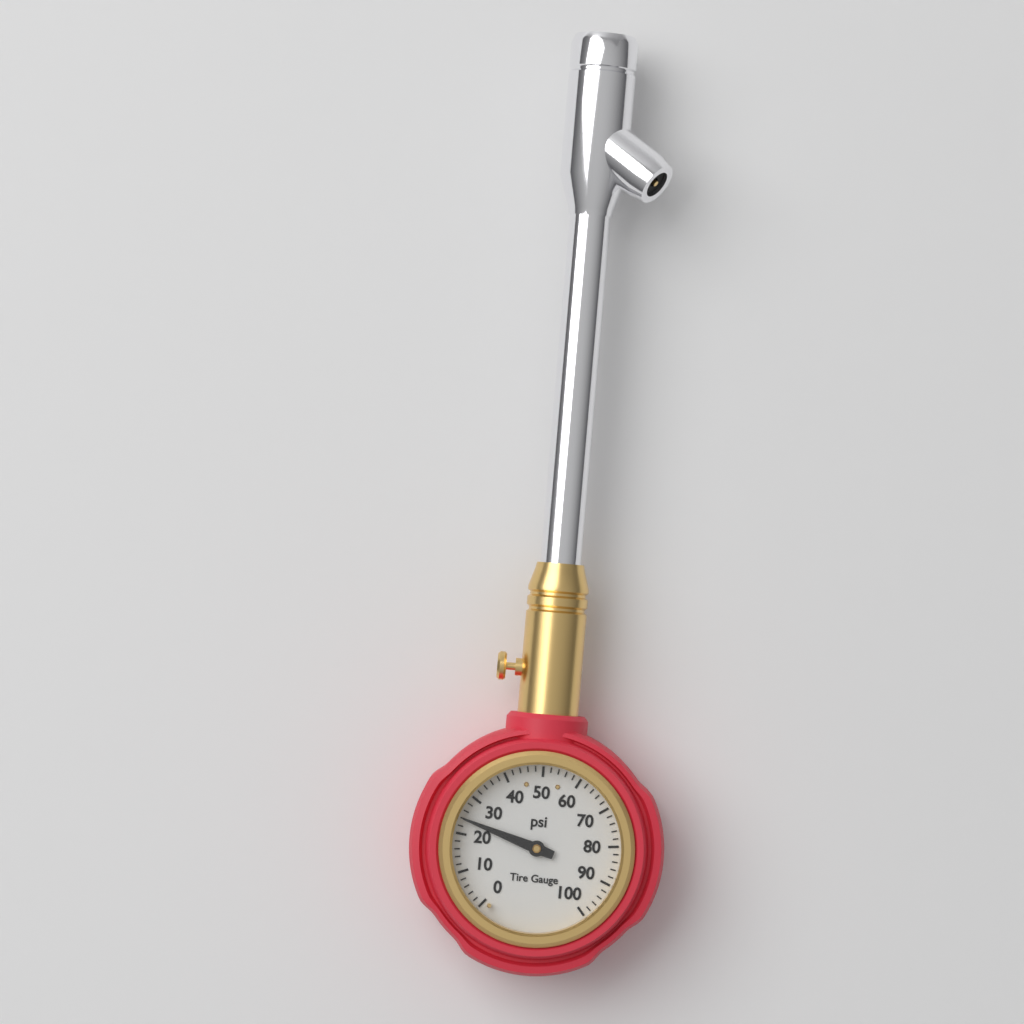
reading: 24 psi
